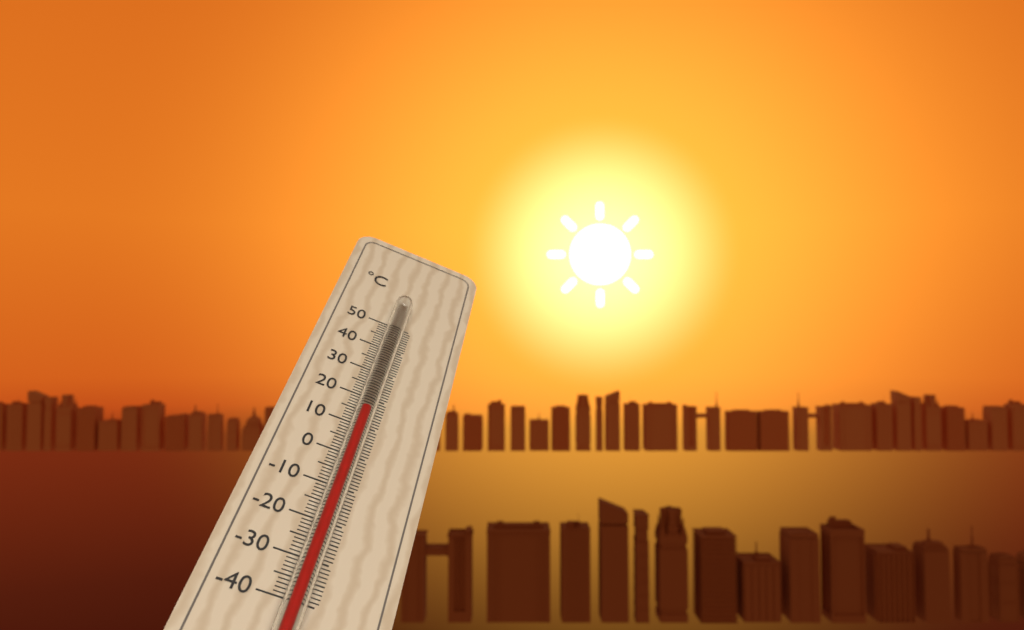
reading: 13 °C
